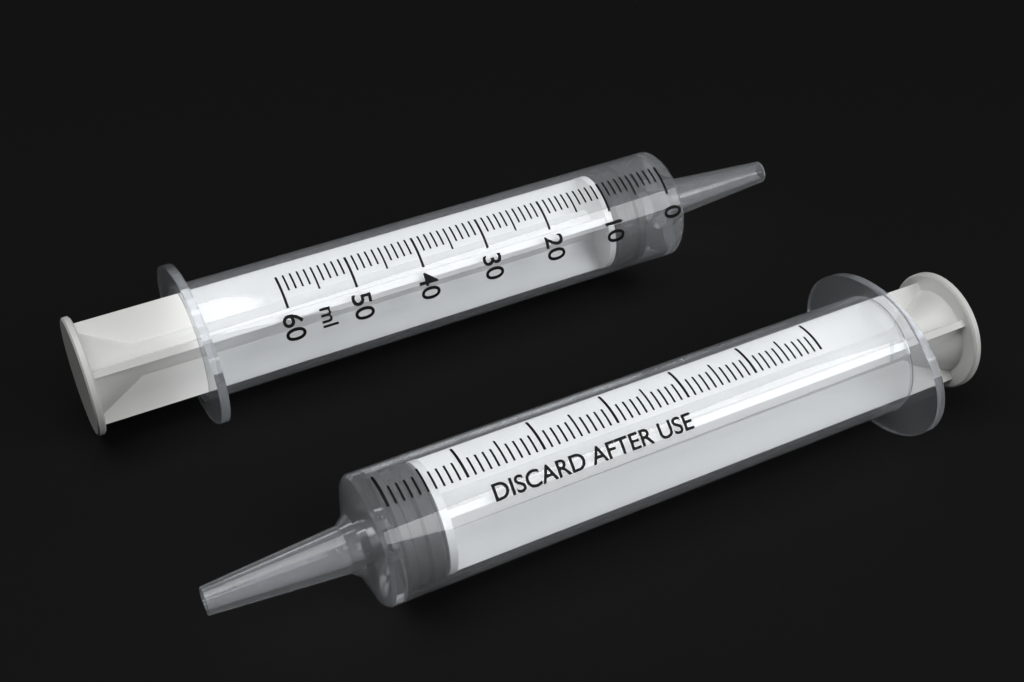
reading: 4 ml
